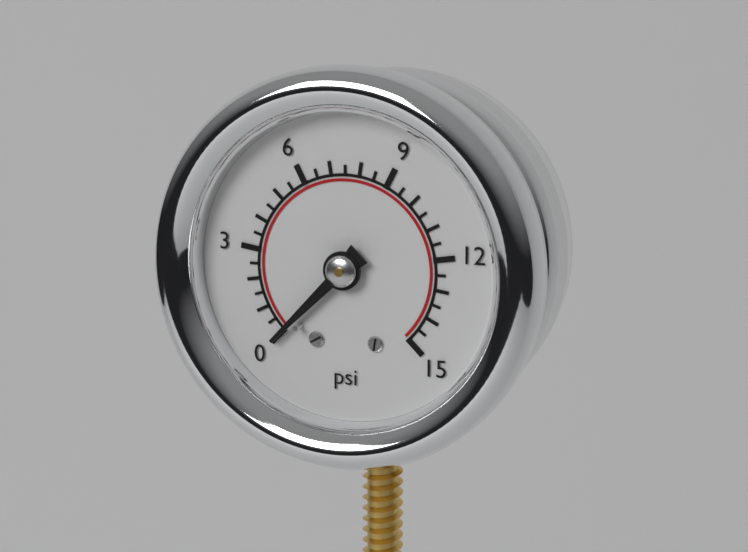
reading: 0.0 psi
